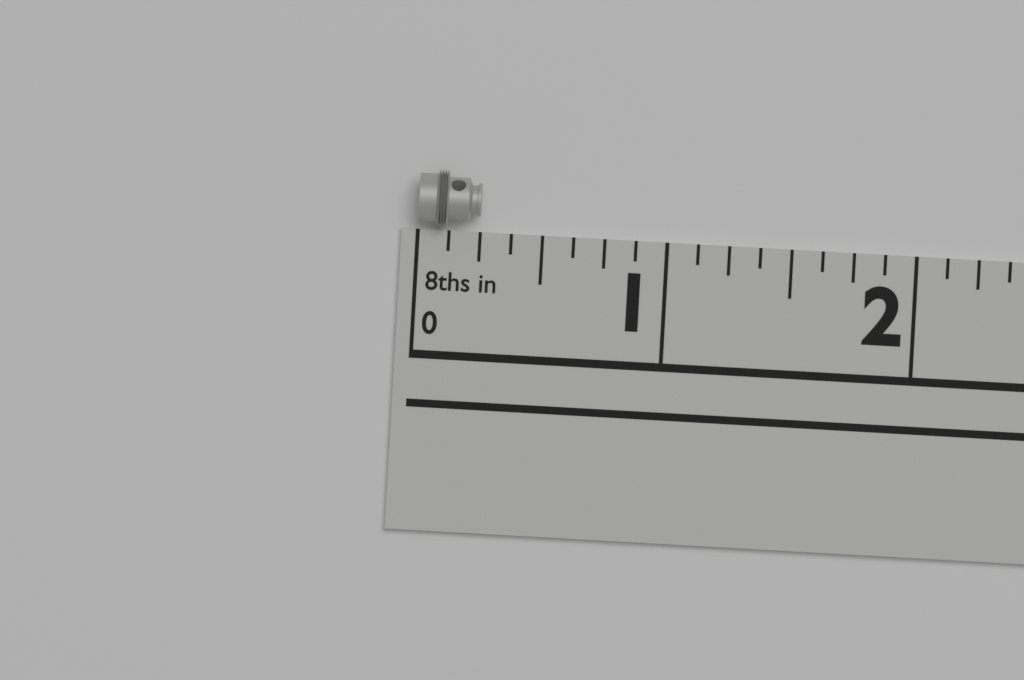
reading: 0.250 in
